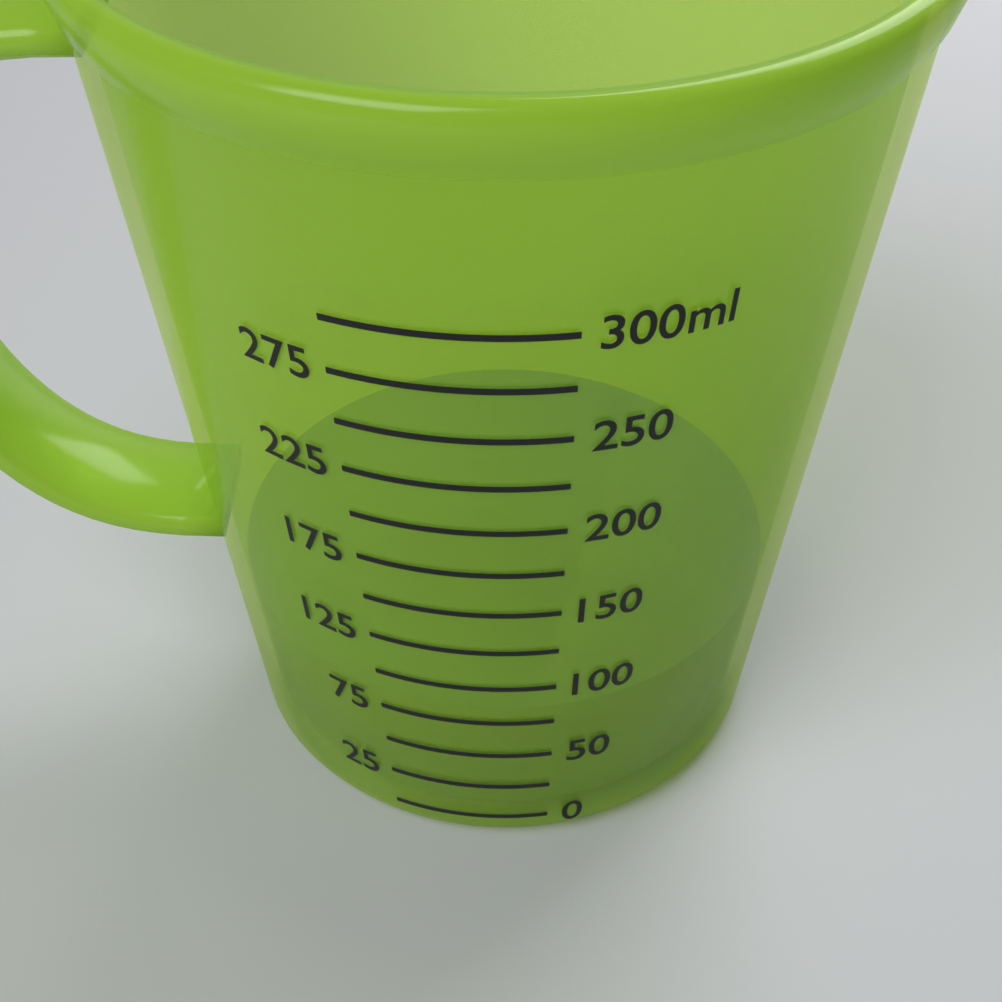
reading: 75 ml
